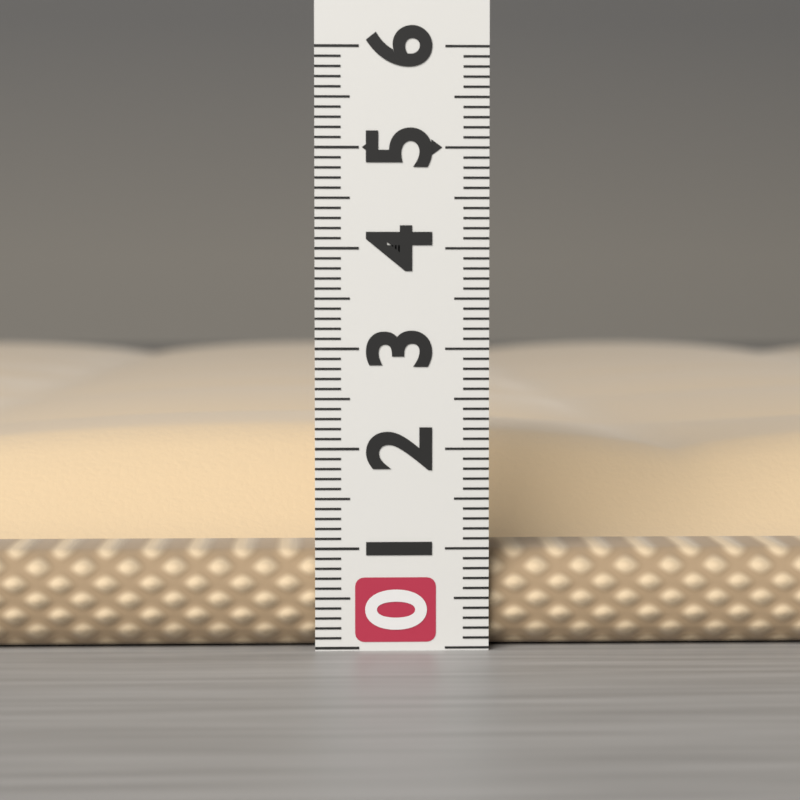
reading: 2.1 (no unit)
